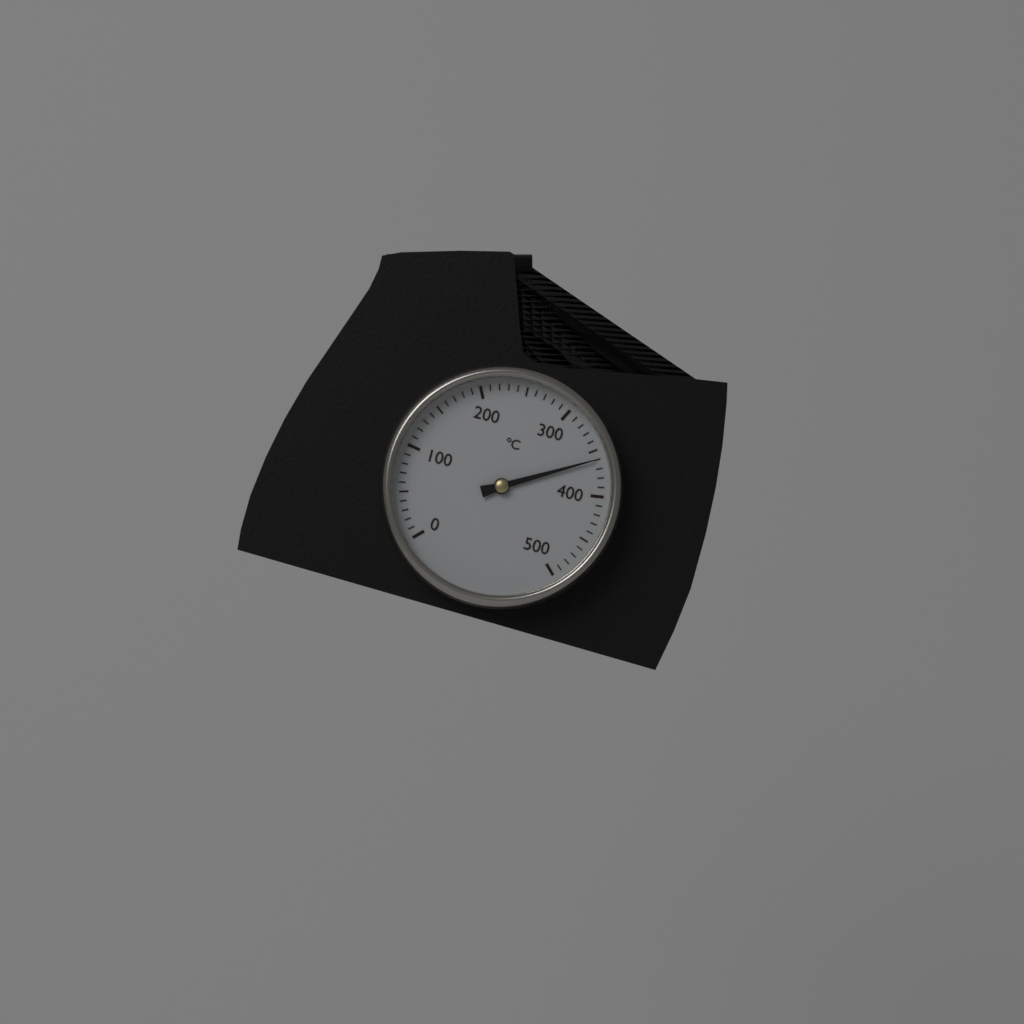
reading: 360 °C
